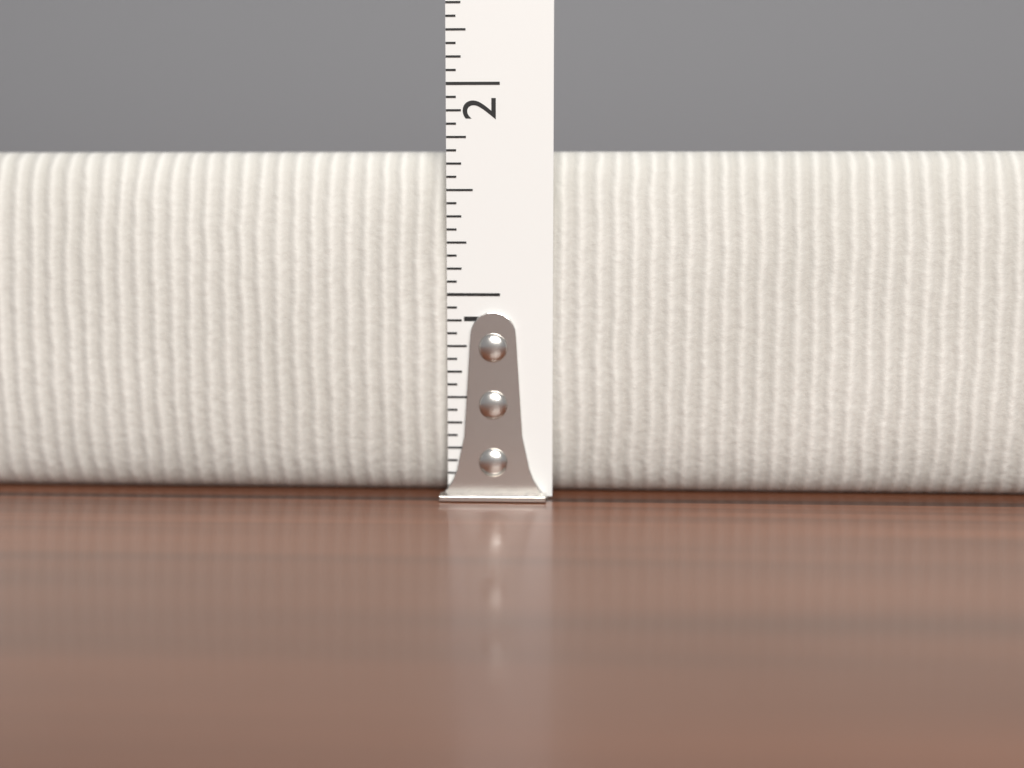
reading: 1.6875 in
